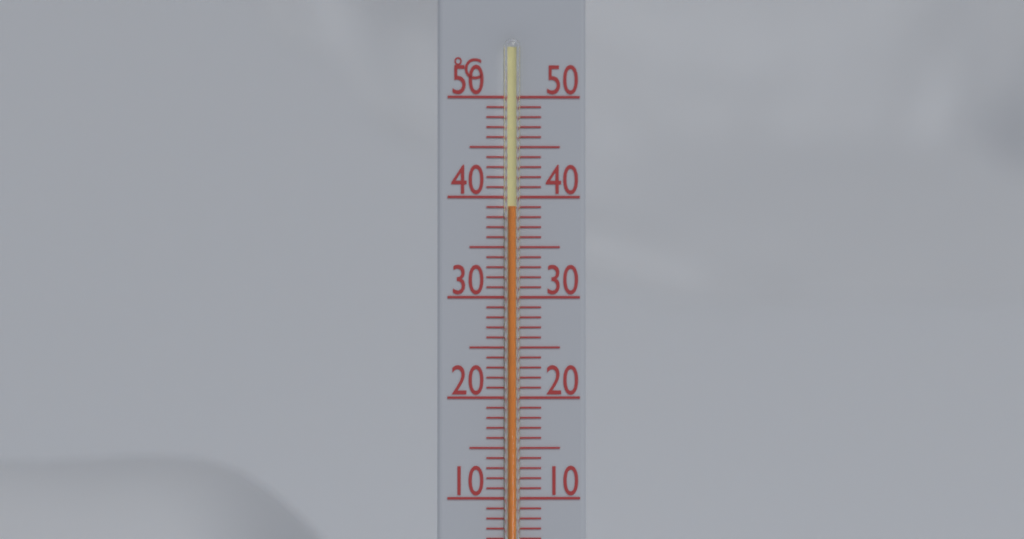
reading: 39 °C
